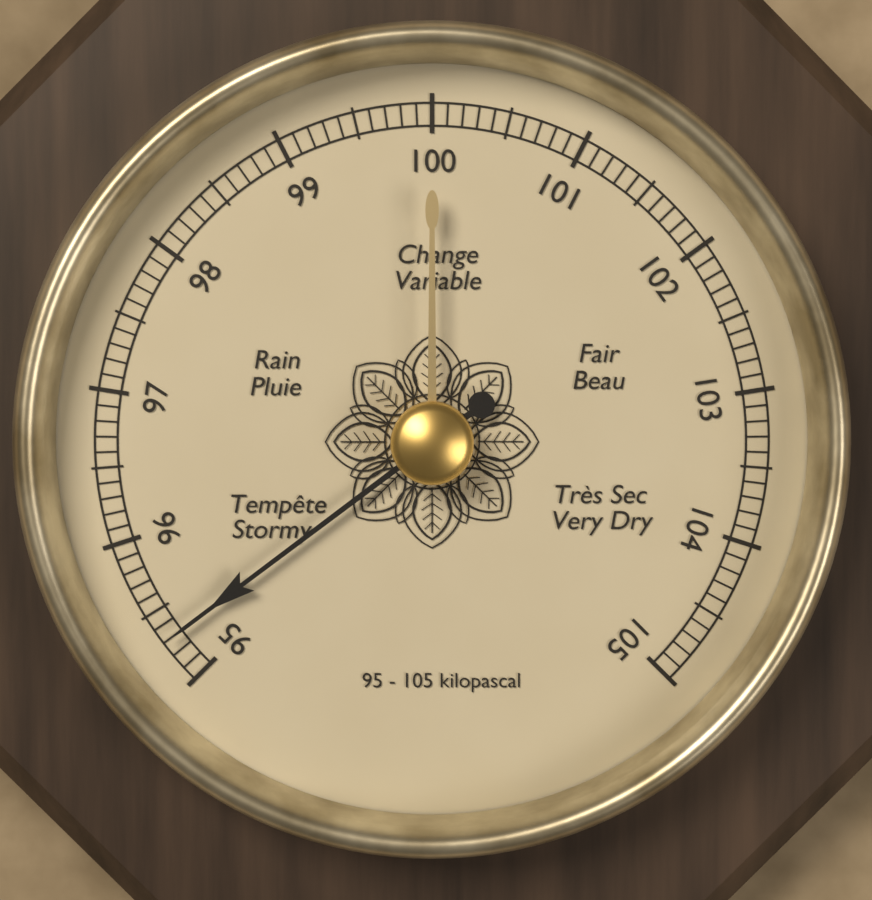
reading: 95.3 kPa
